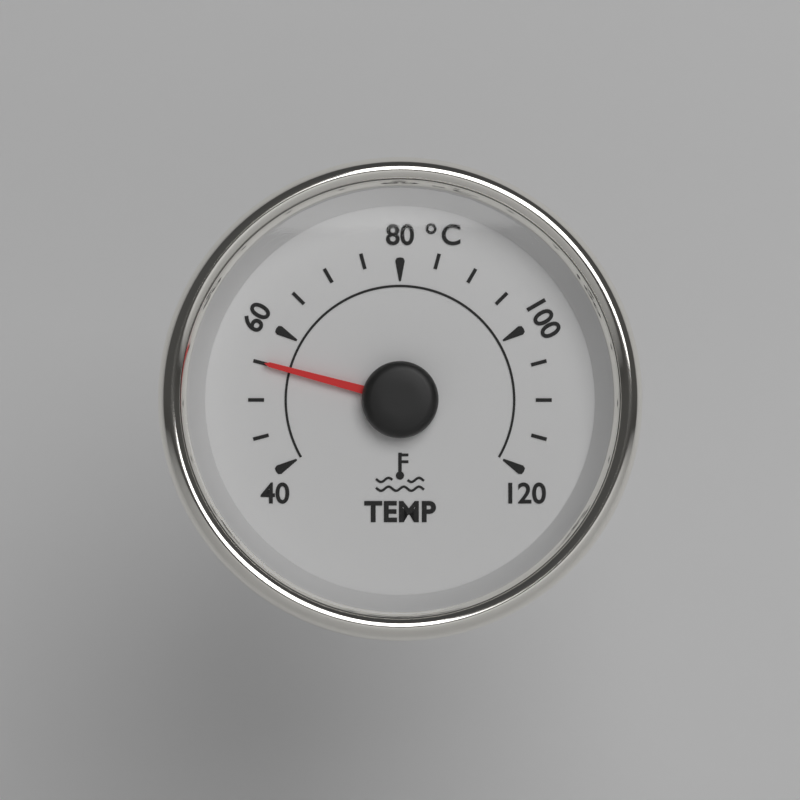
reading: 55 °C
